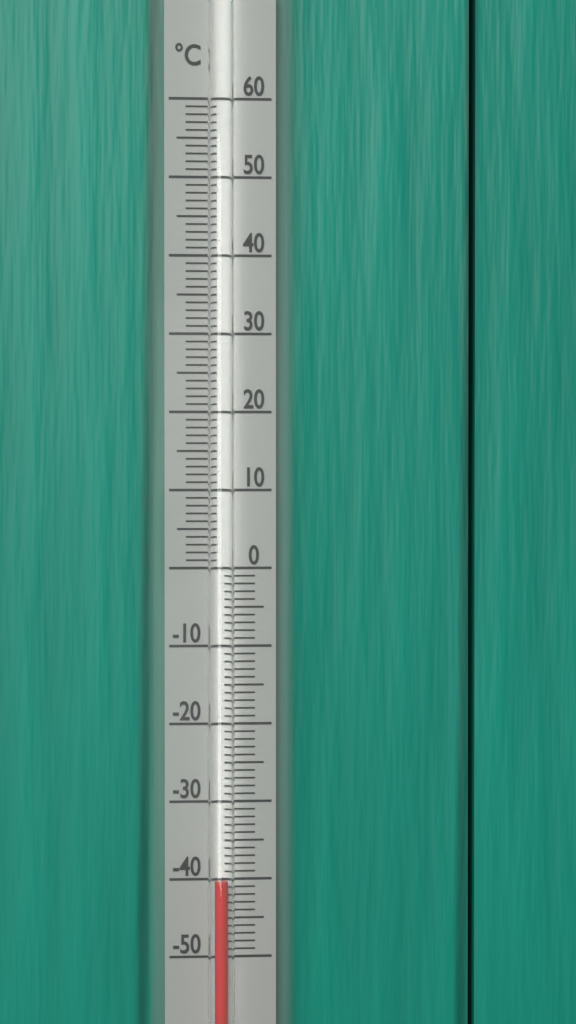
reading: -40 °C
